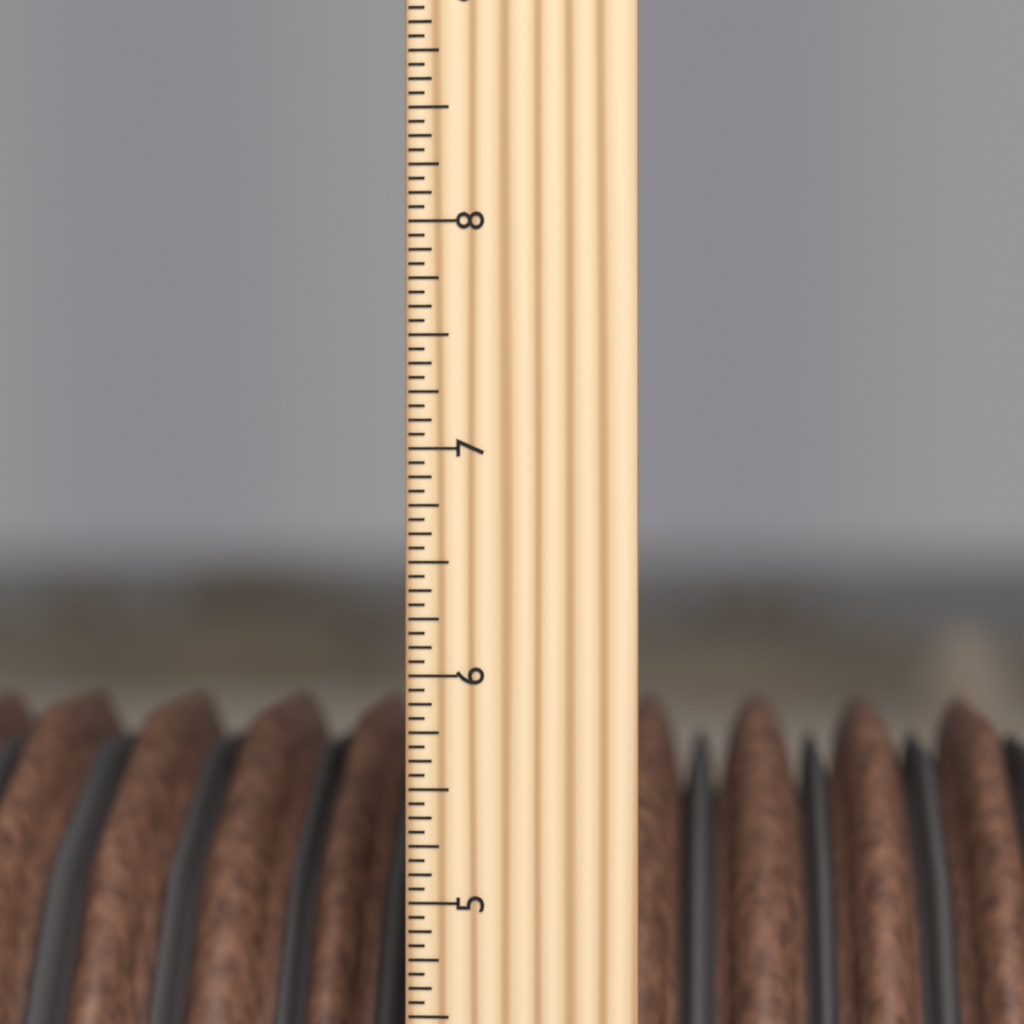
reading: 5.7500 inch
